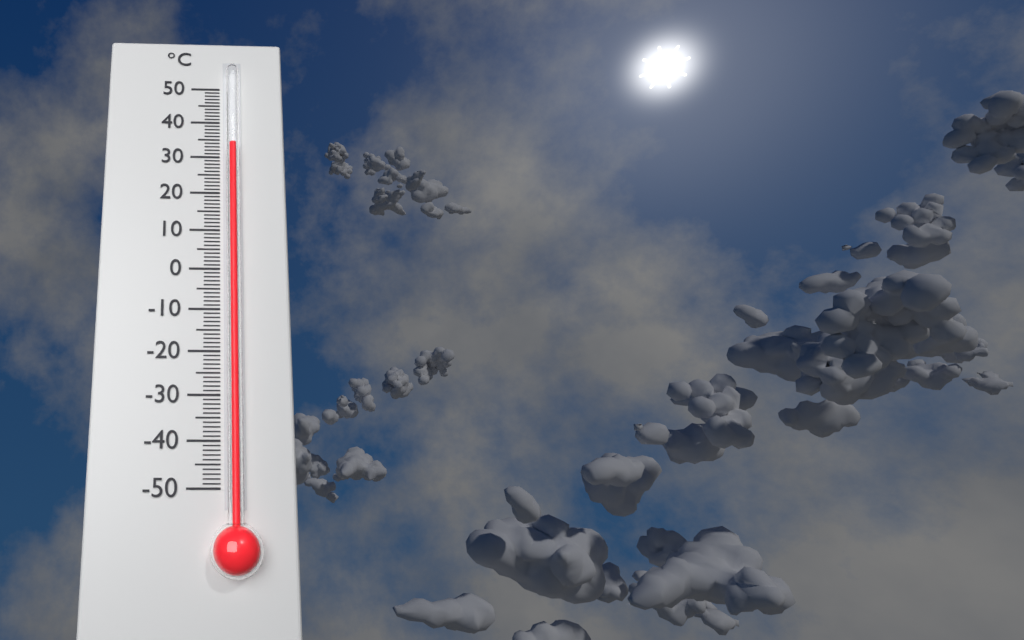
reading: 33 °C
